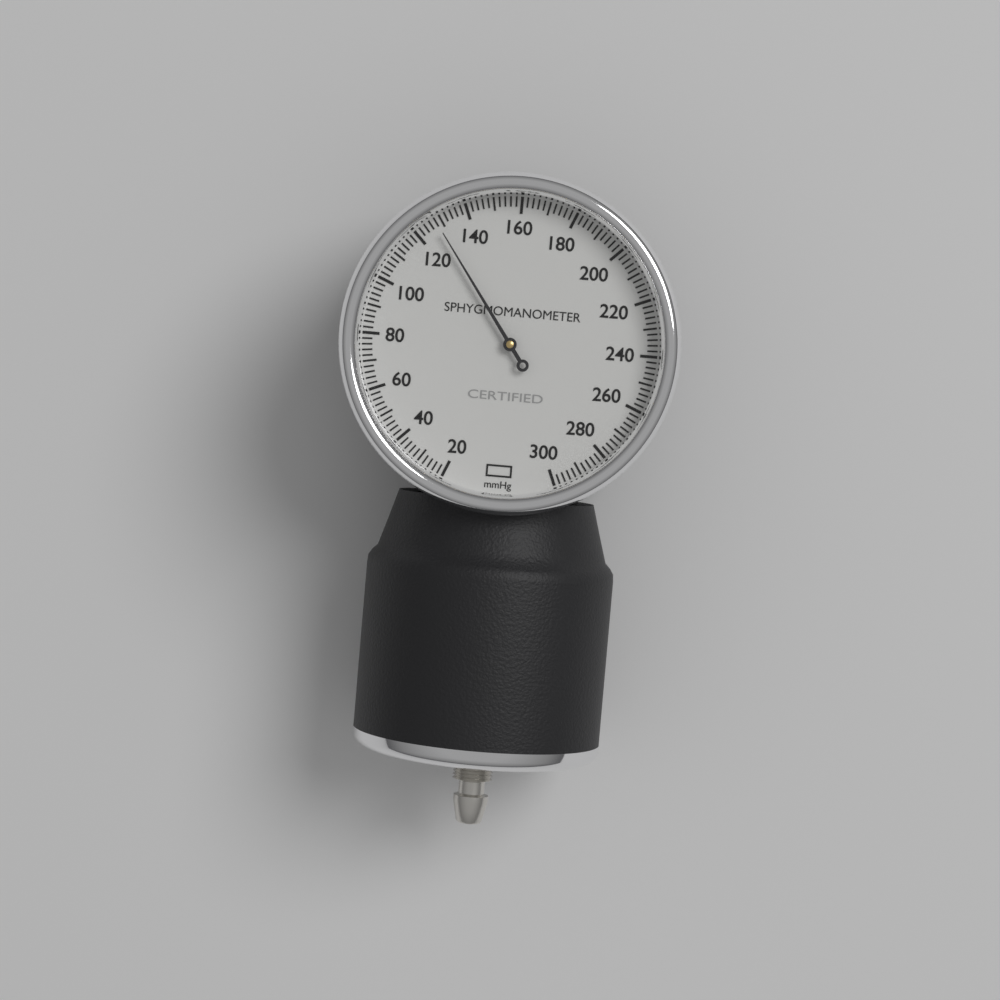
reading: 128 mmHg
